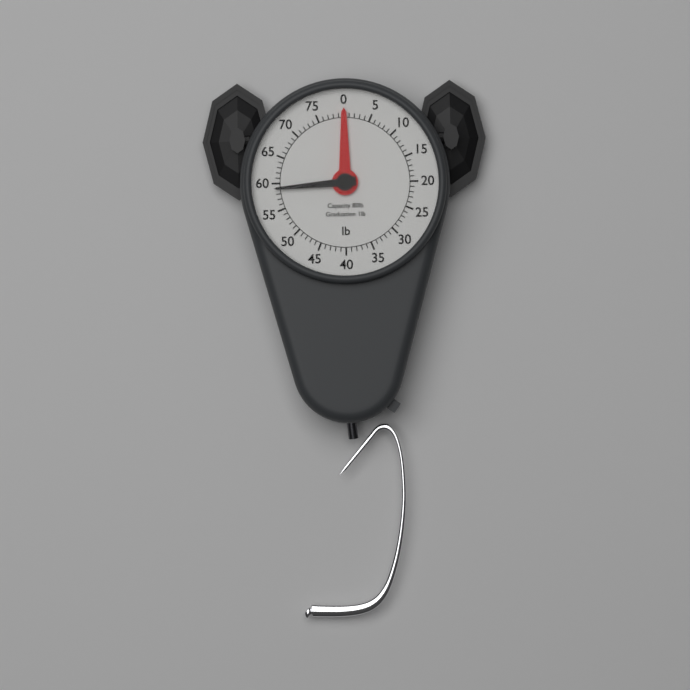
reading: 59 lb
